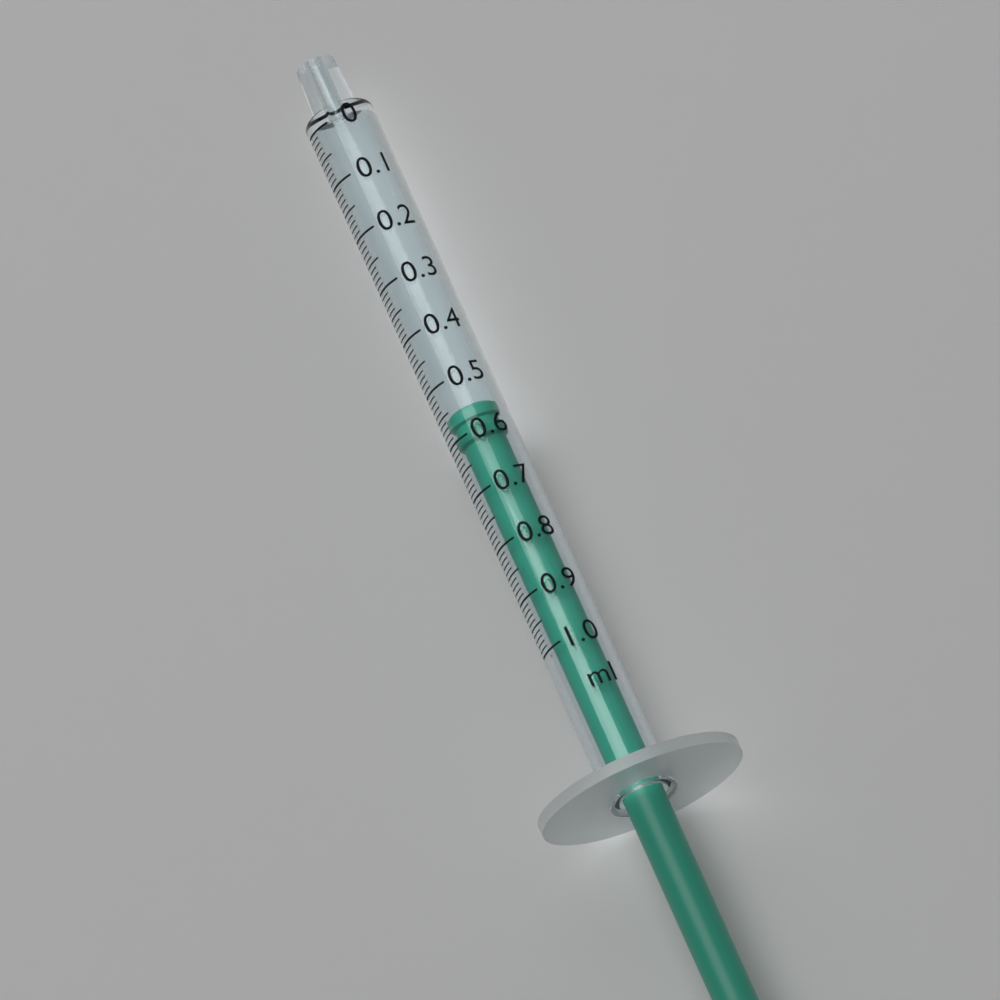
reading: 0.55 ml
